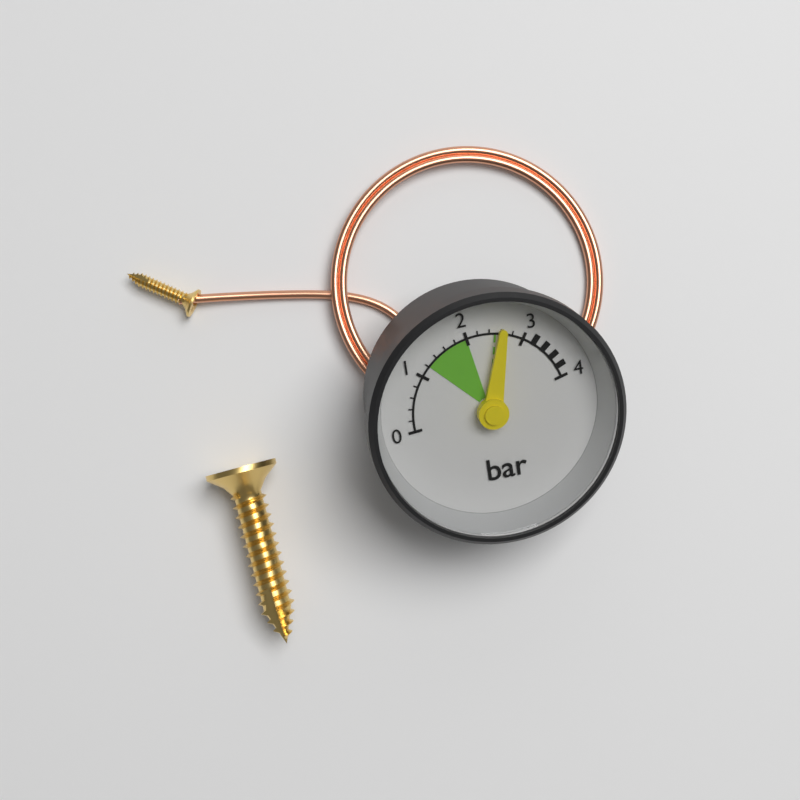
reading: 2.6 bar
